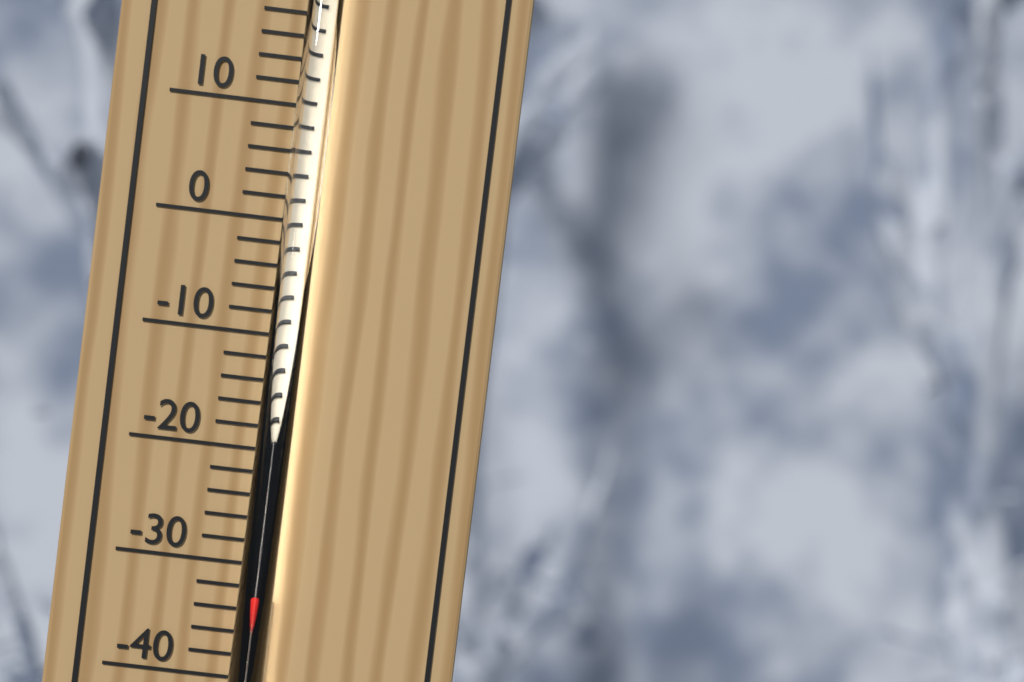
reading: -32 °C
